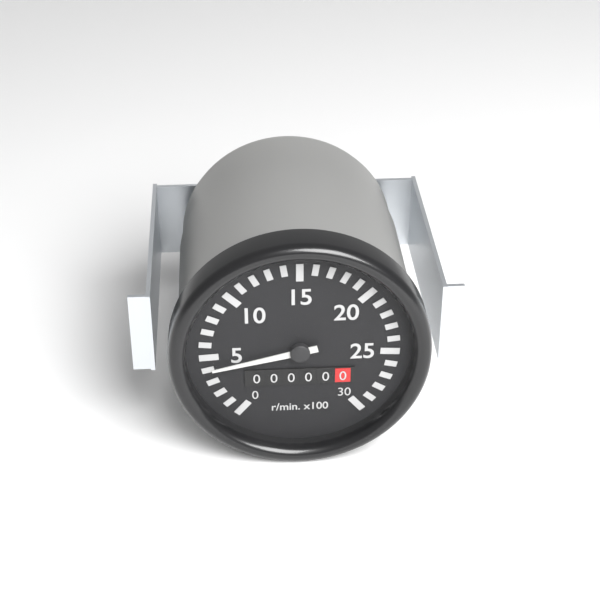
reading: 400 r/min
